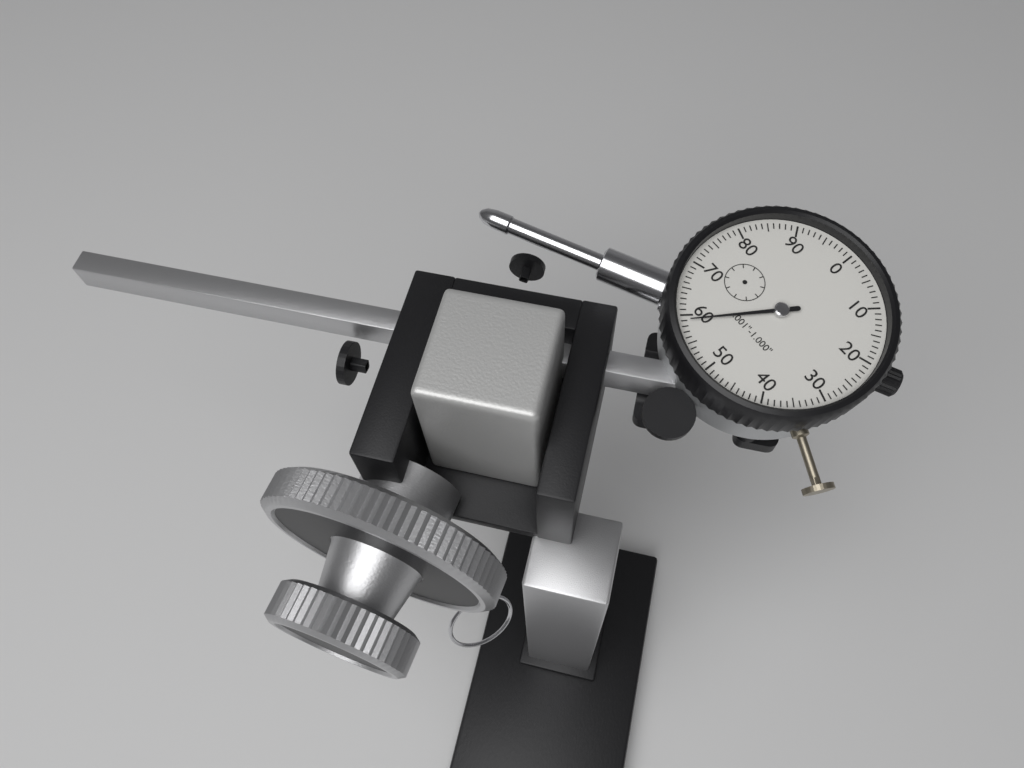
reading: 0.059 in
